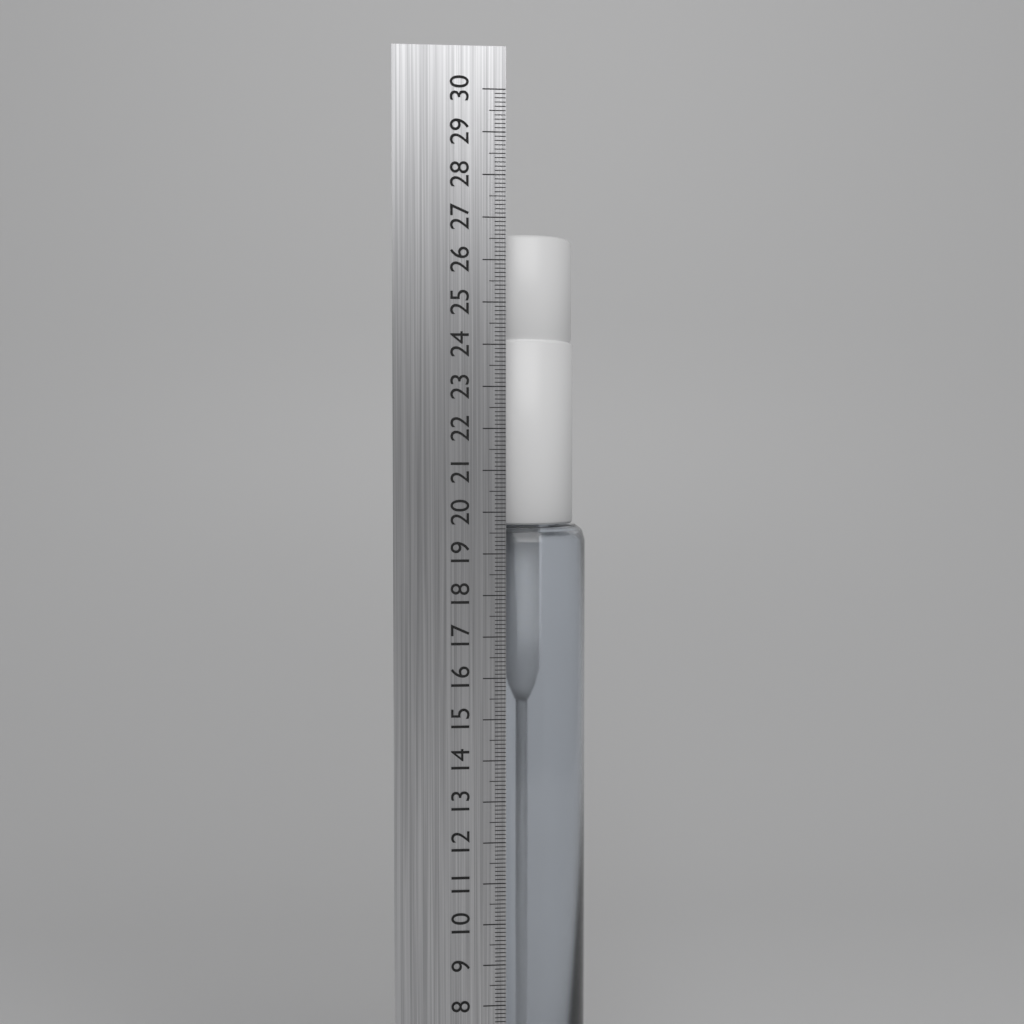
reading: 26.7 cm
